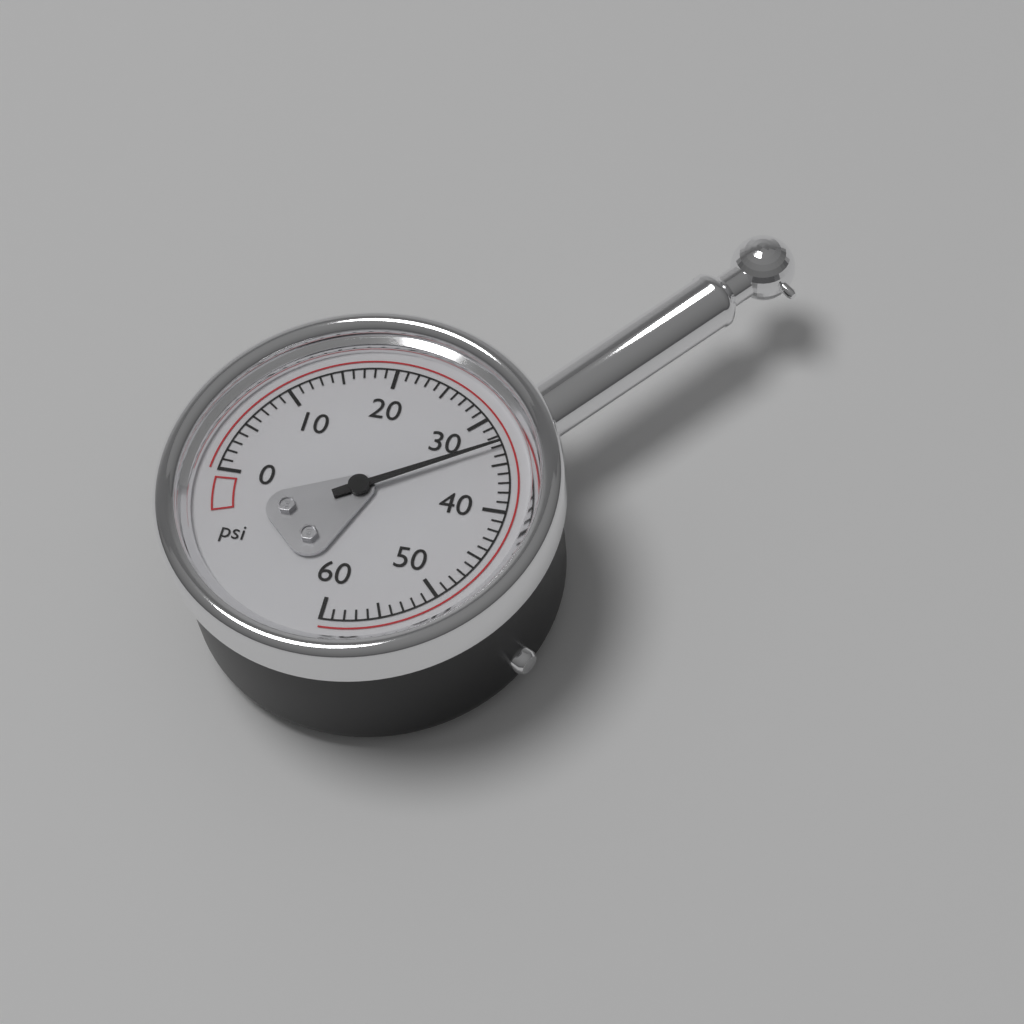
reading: 33 psi
